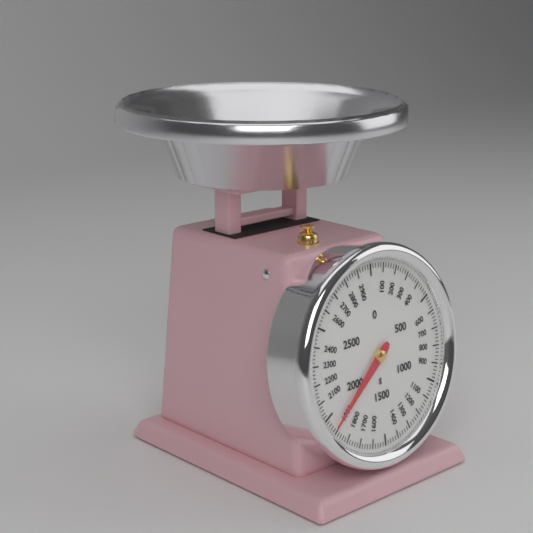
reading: 1920 g
